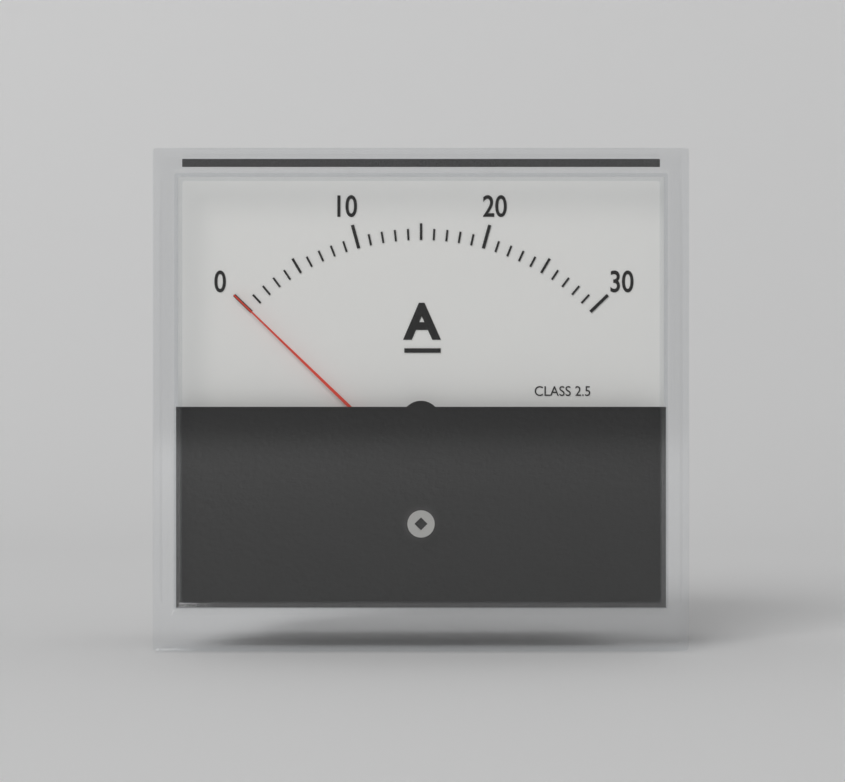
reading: 0 A
